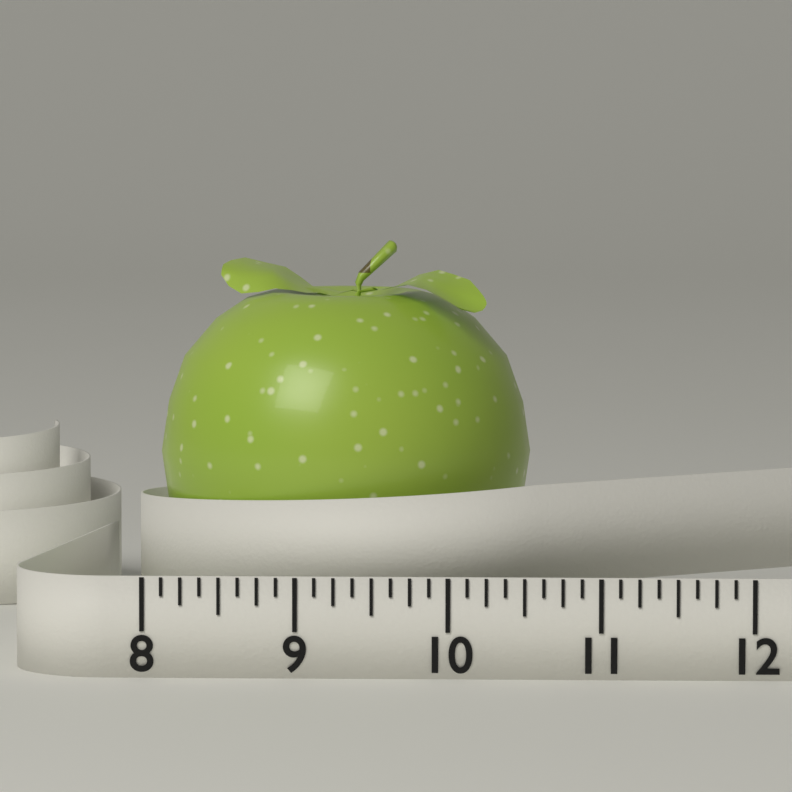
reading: 10.500 (no unit)
